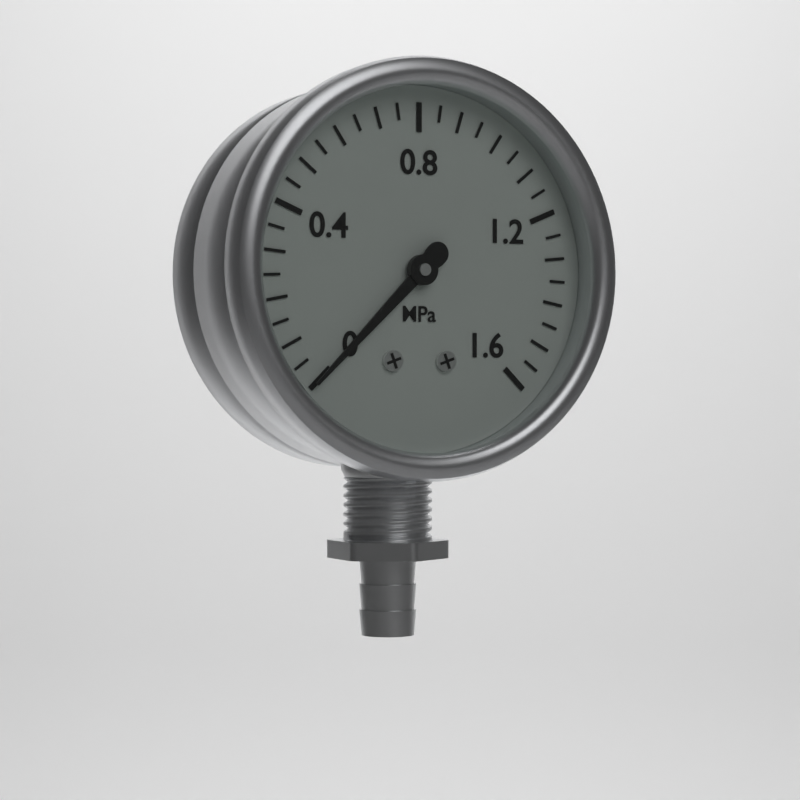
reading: 0.00 MPa
